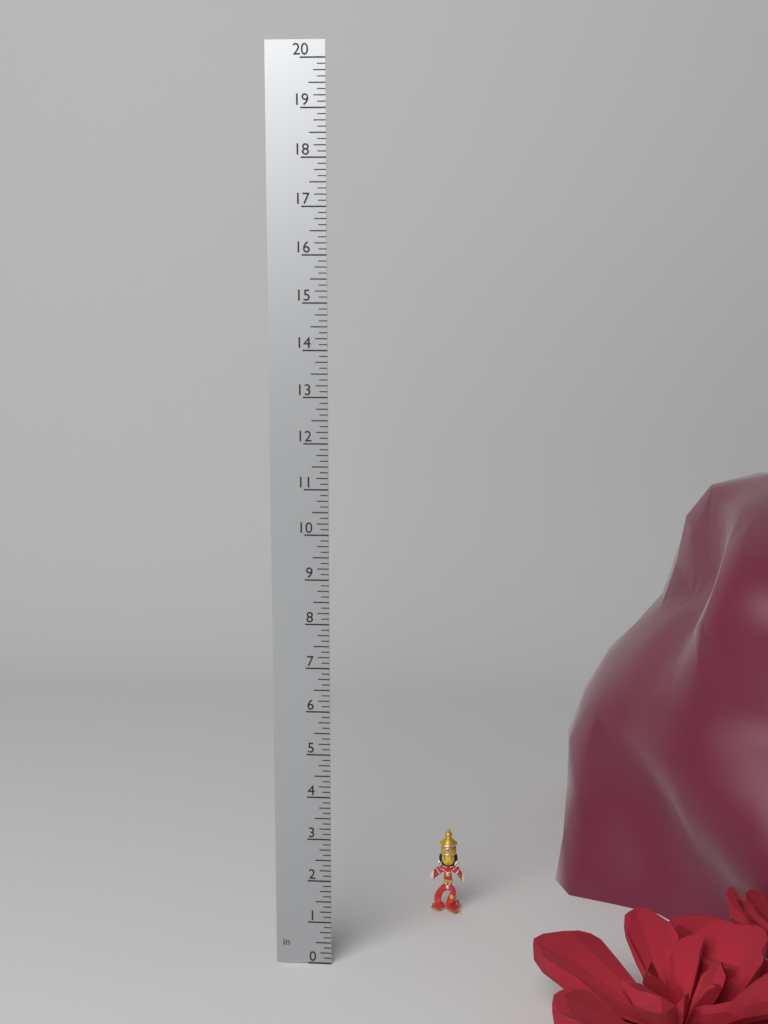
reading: 2.125 in
